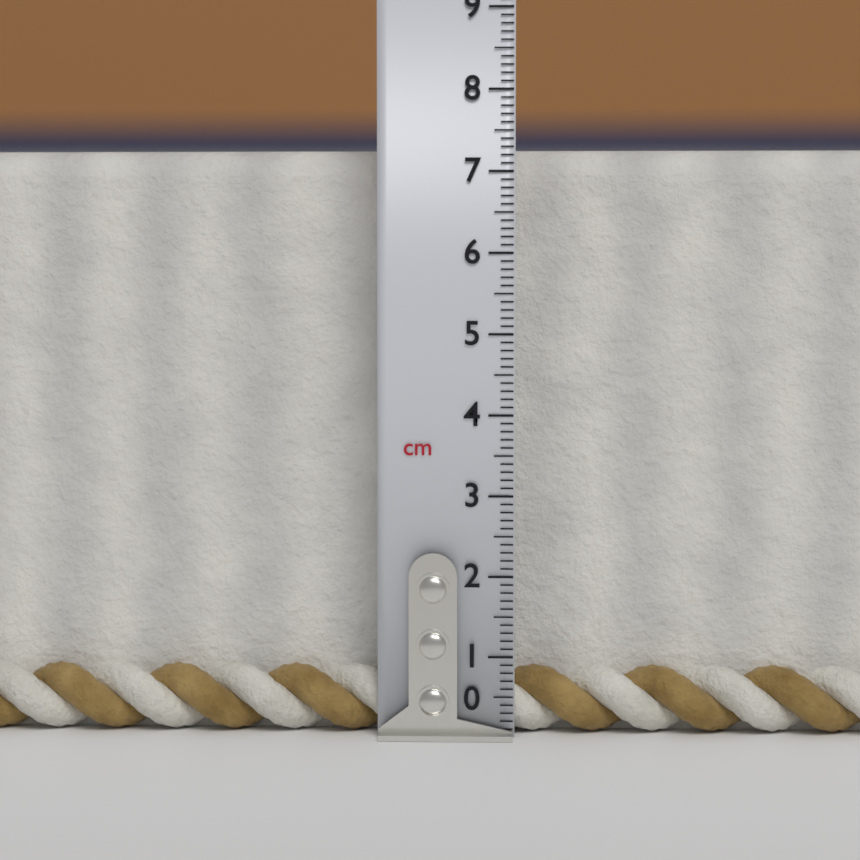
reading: 7.3 cm
